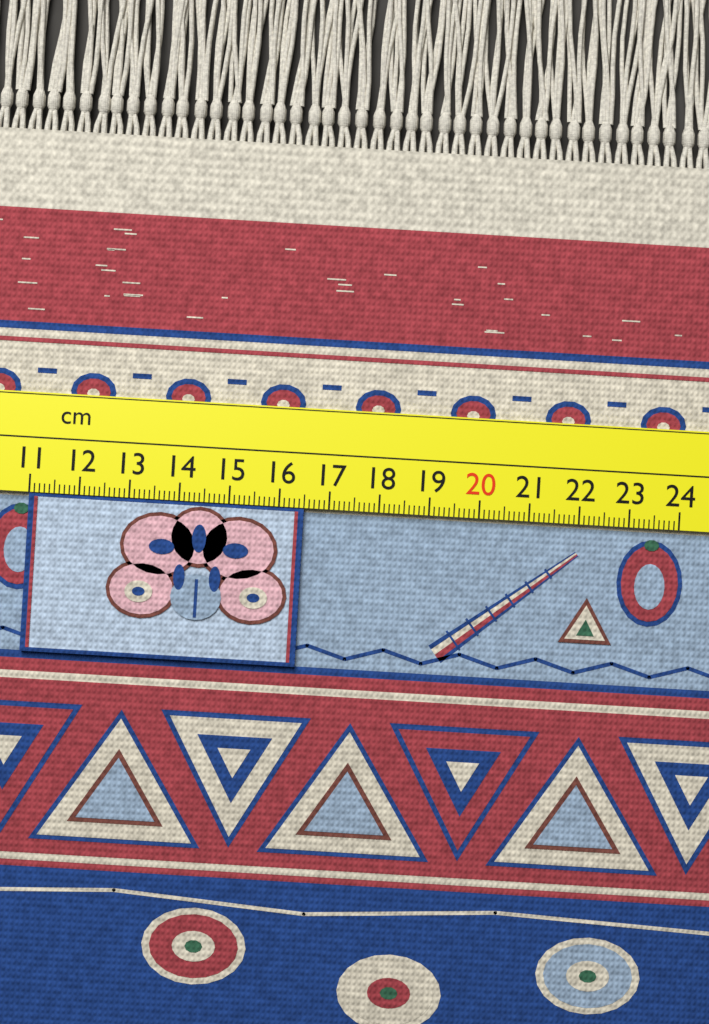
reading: 16.5 cm
